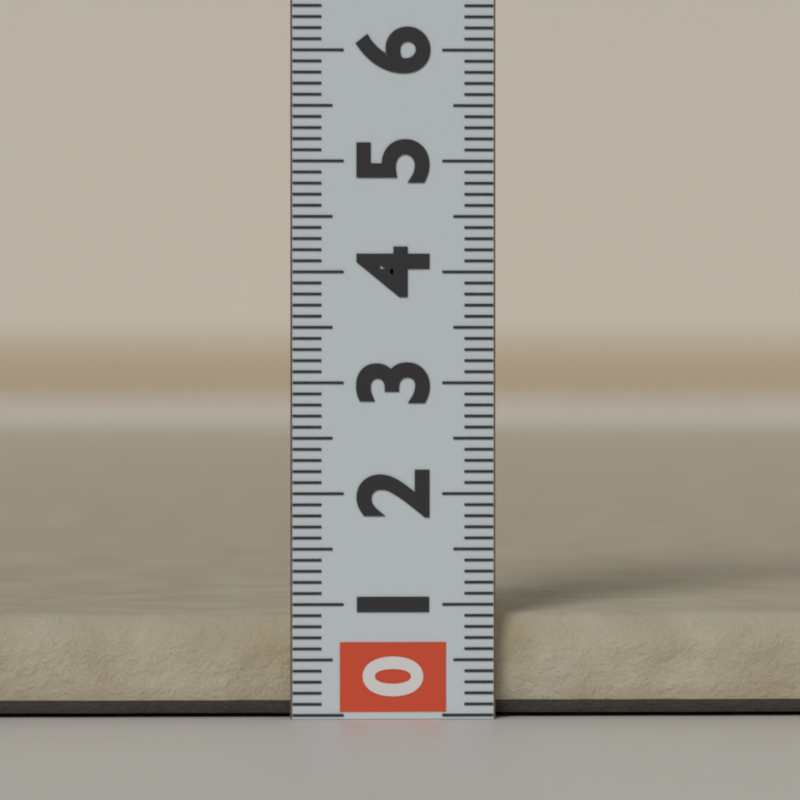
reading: 0.9 (no unit)
